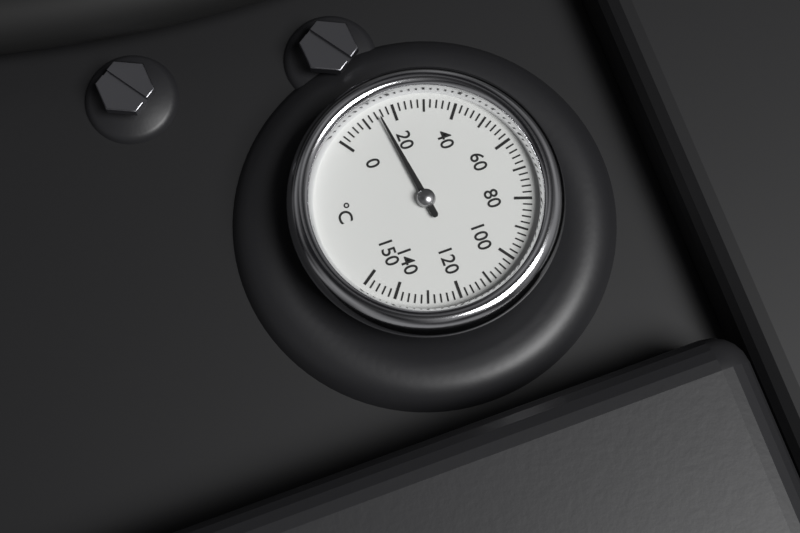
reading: 15 °C
